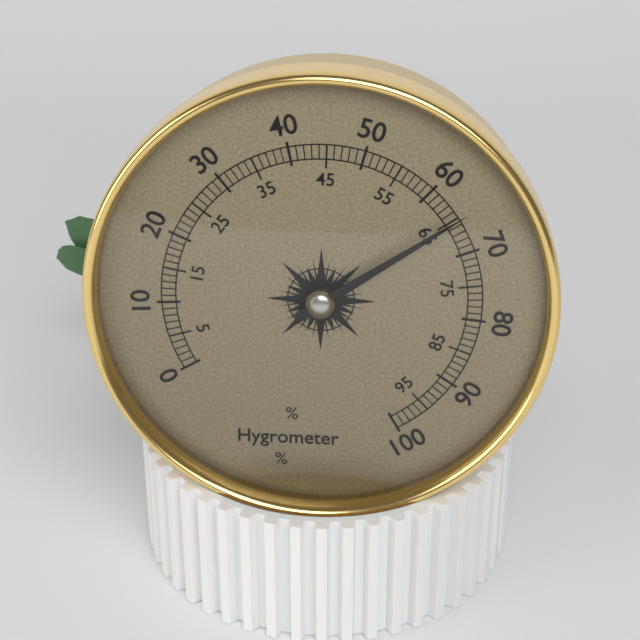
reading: 65 %
